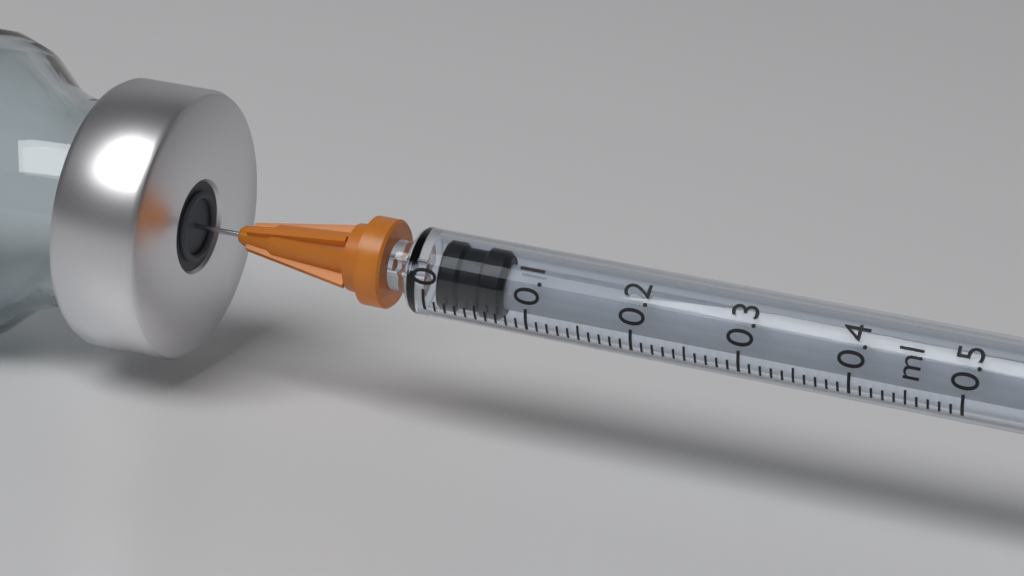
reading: 0.01 ml
